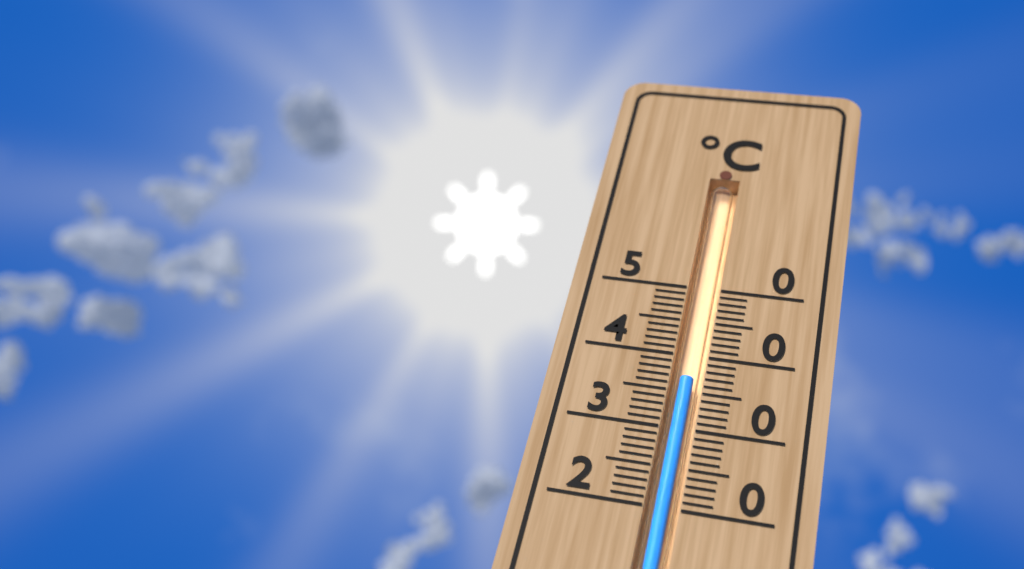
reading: 37 °C
